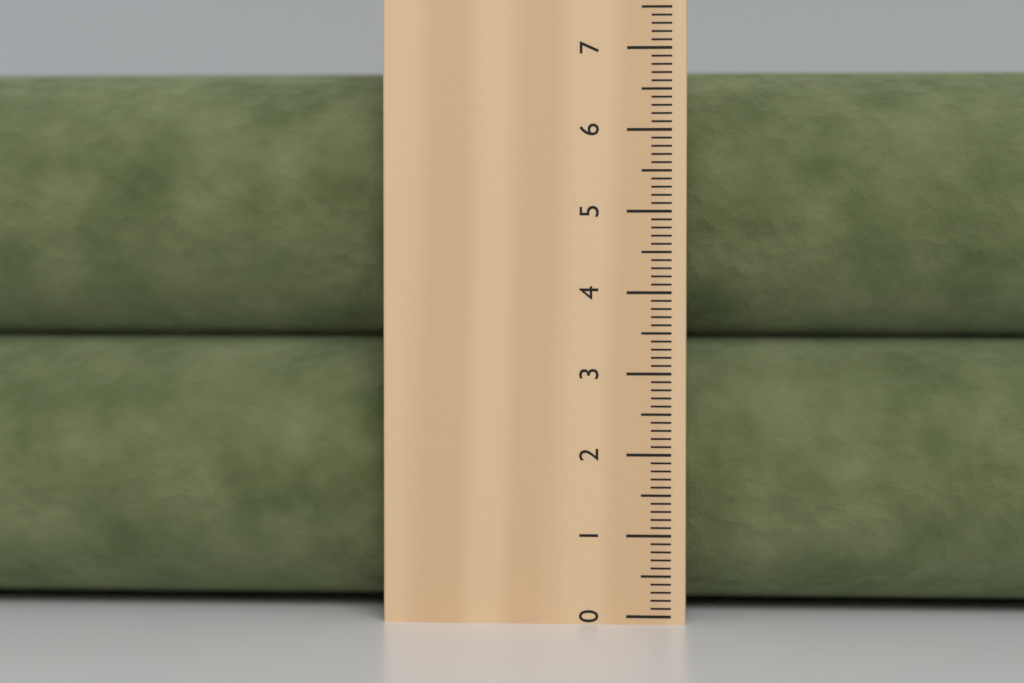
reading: 6.8 cm
